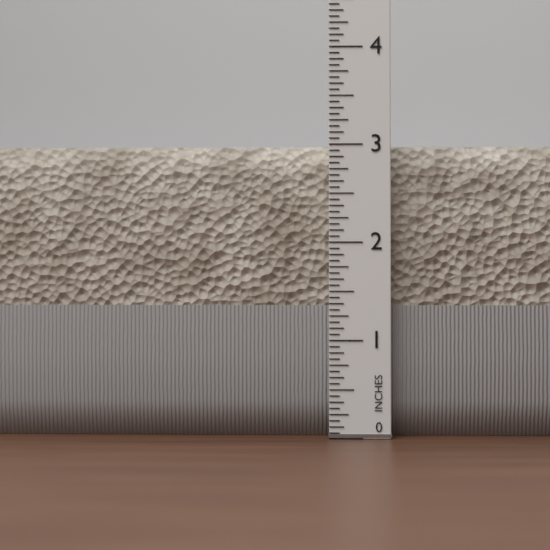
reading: 3.0000 in
